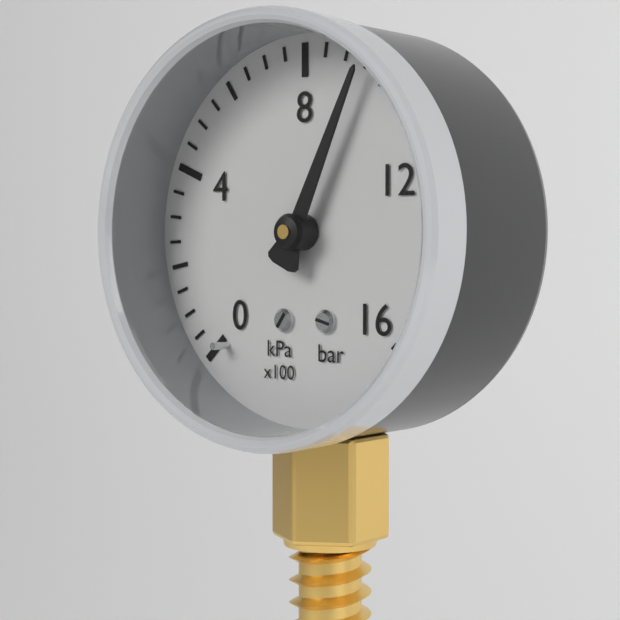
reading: 950 kPa
